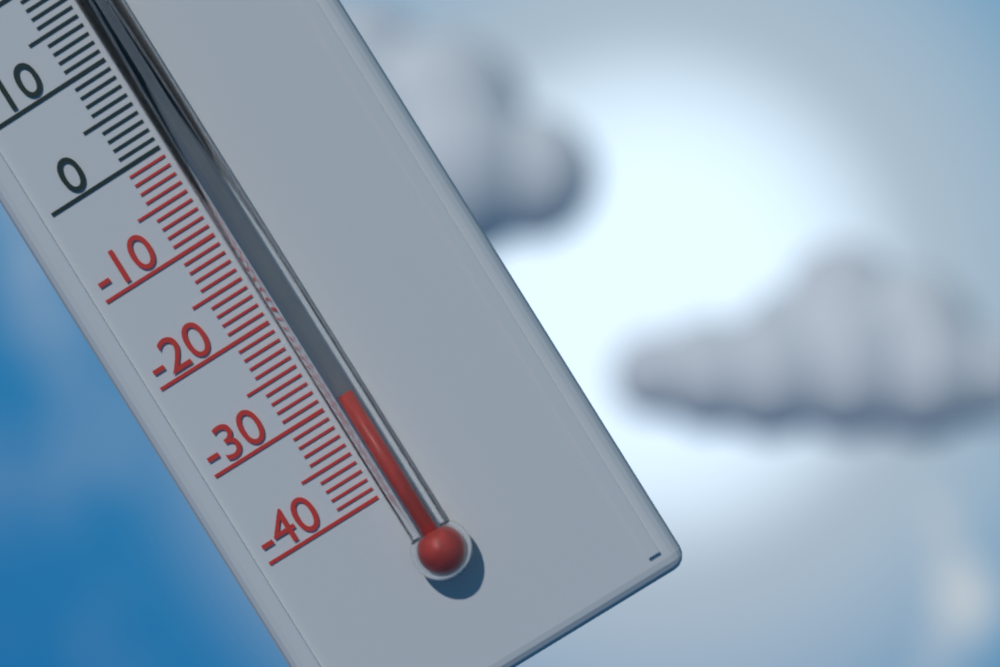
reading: -30 °C
